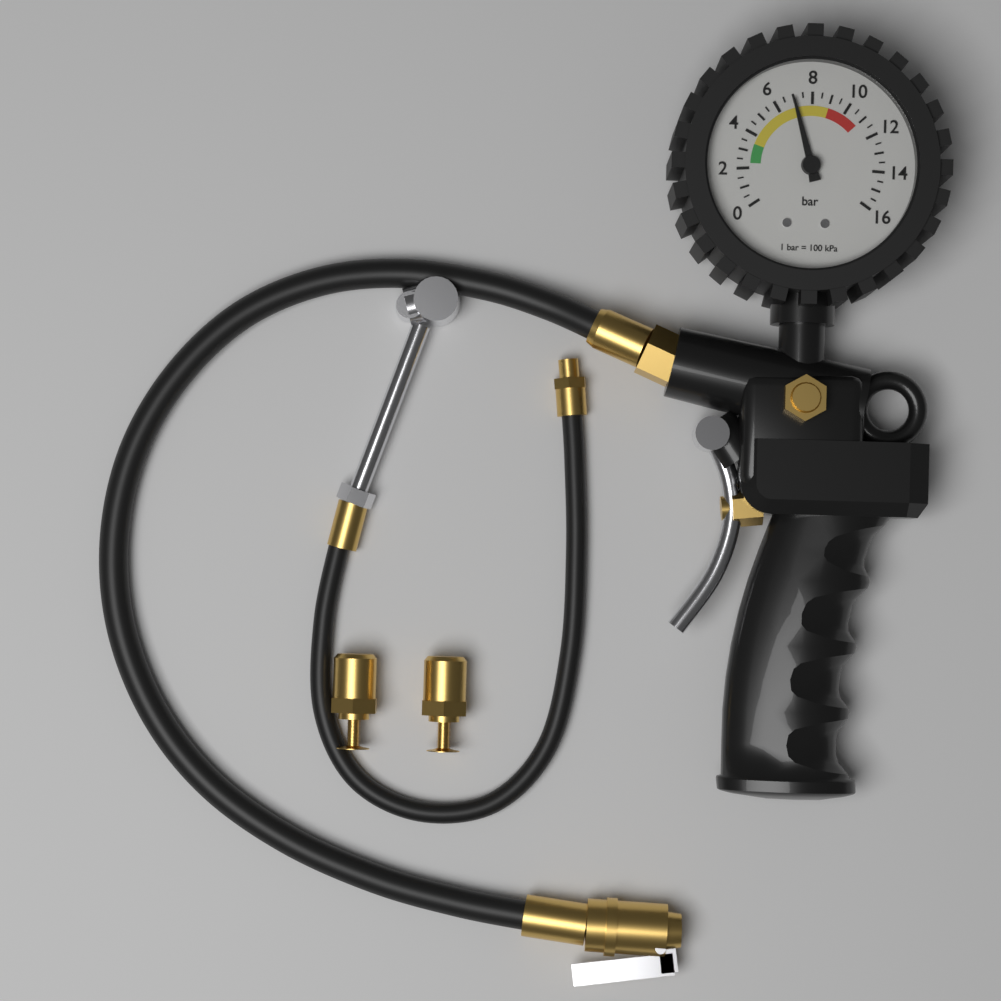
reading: 7.0 bar
